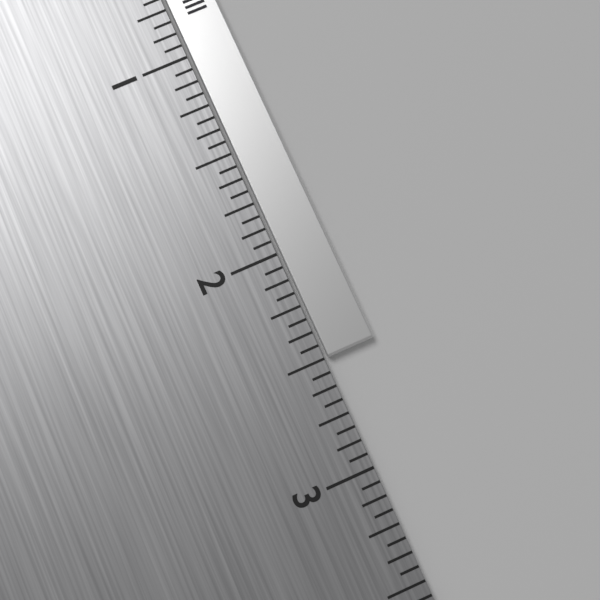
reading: 2.5000 in
